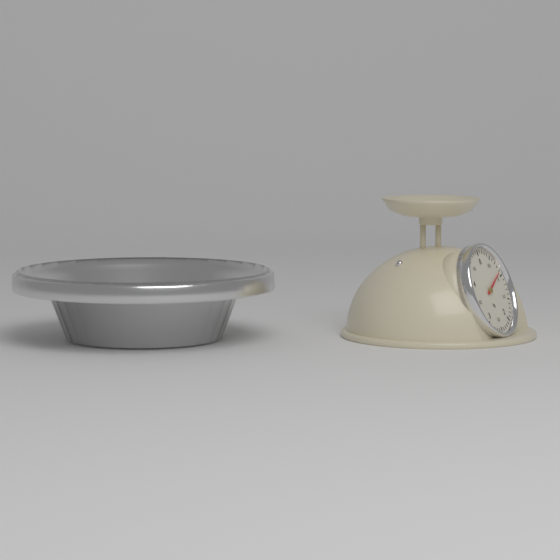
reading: 0.9 kg
